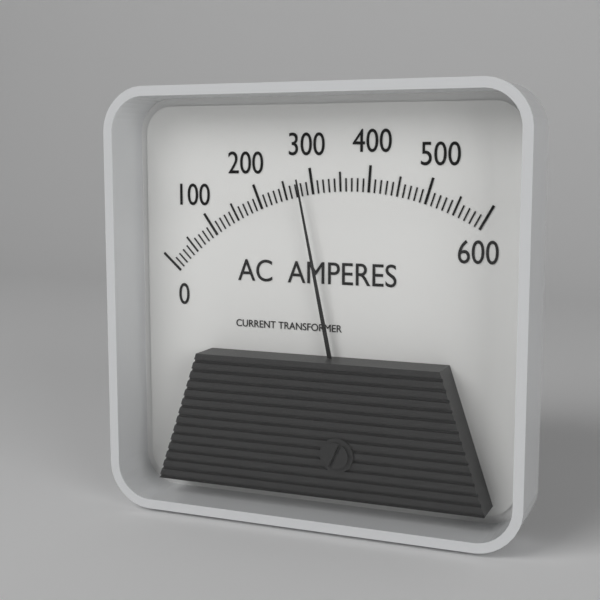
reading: 280 A
